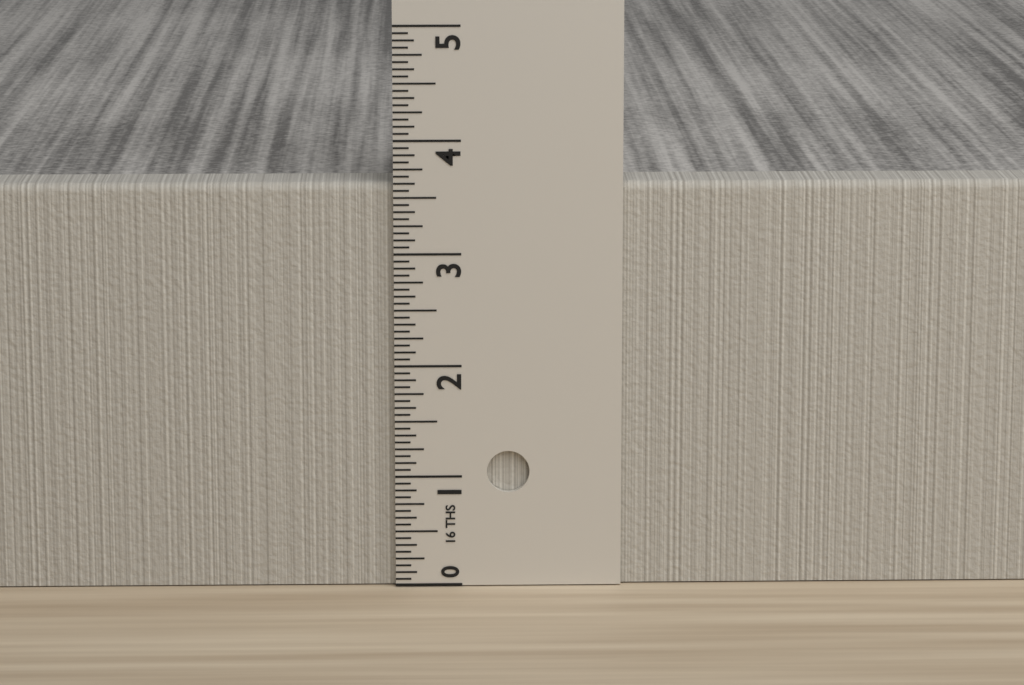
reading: 3.6250 in
